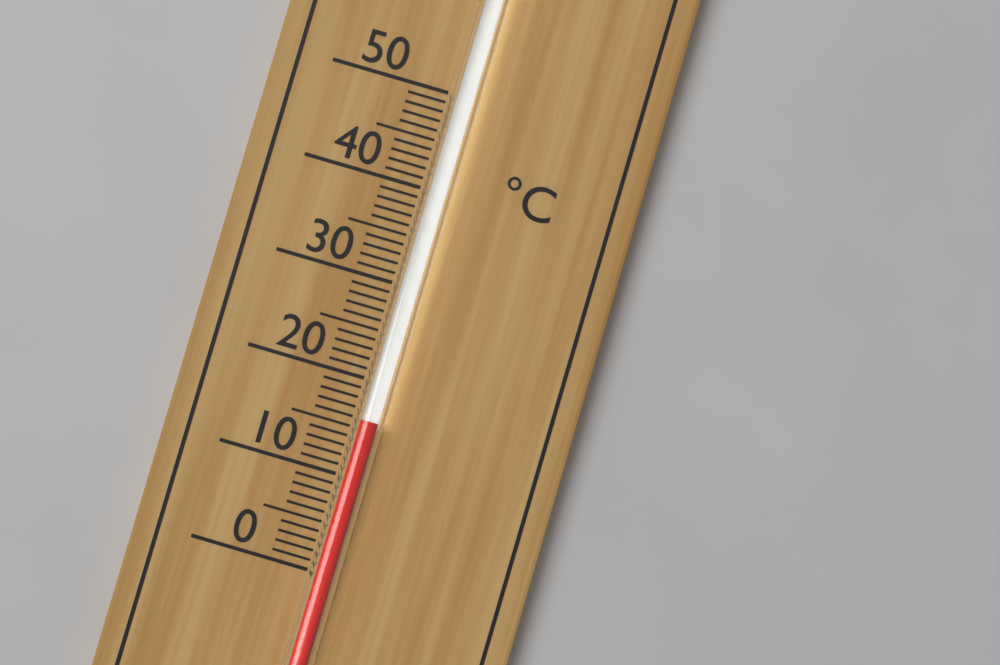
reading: 16 °C
